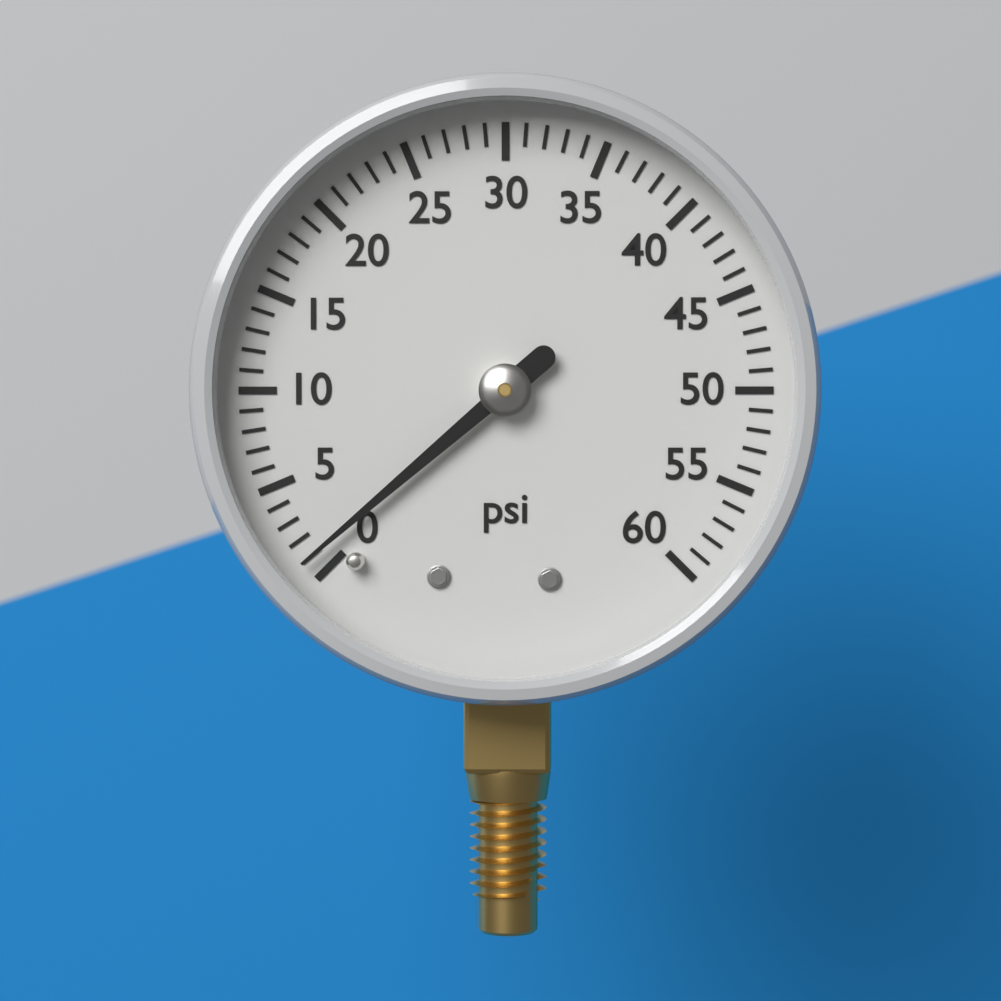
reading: 1 psi
